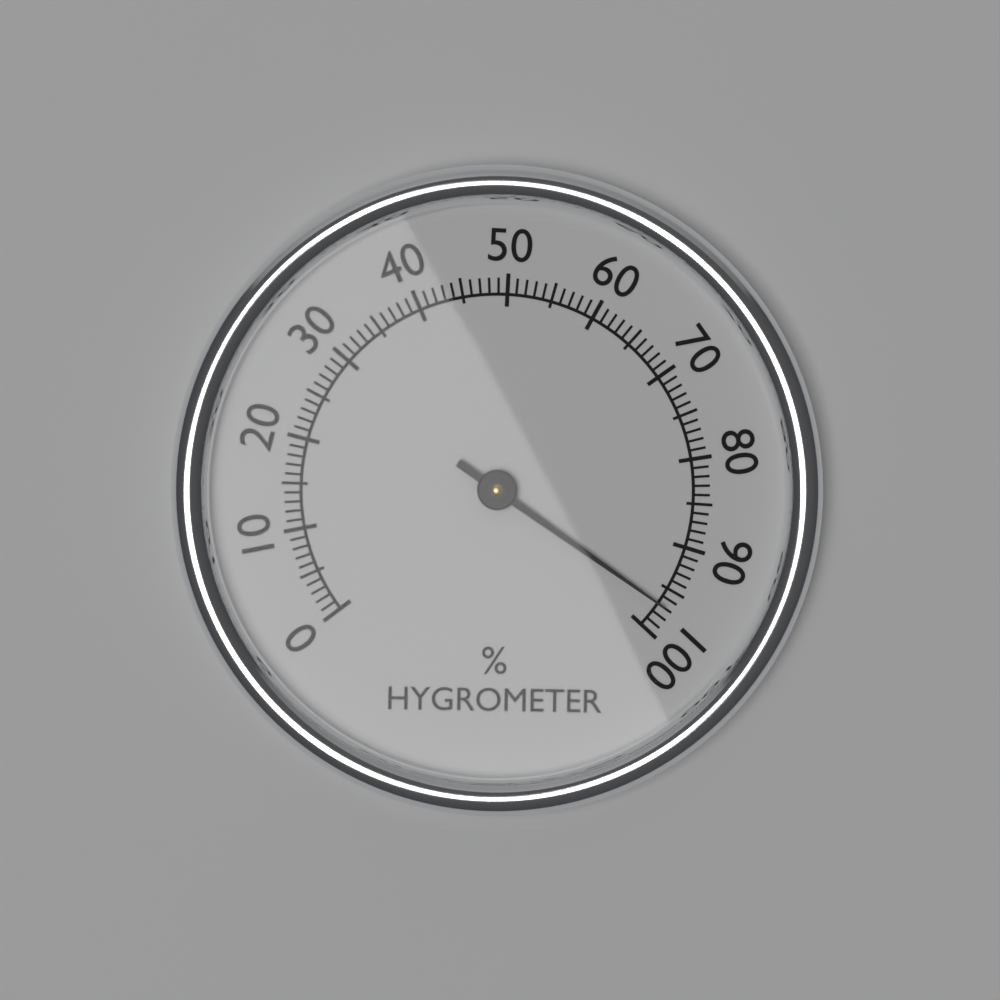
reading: 97 %
